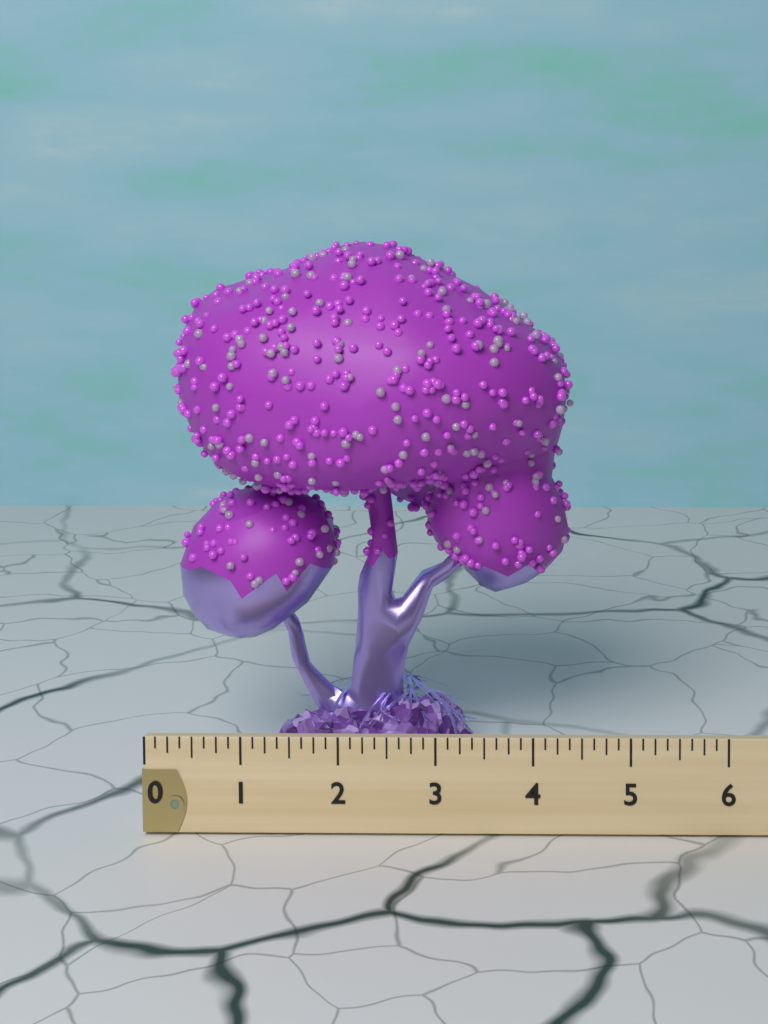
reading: 4.375 (no unit)
